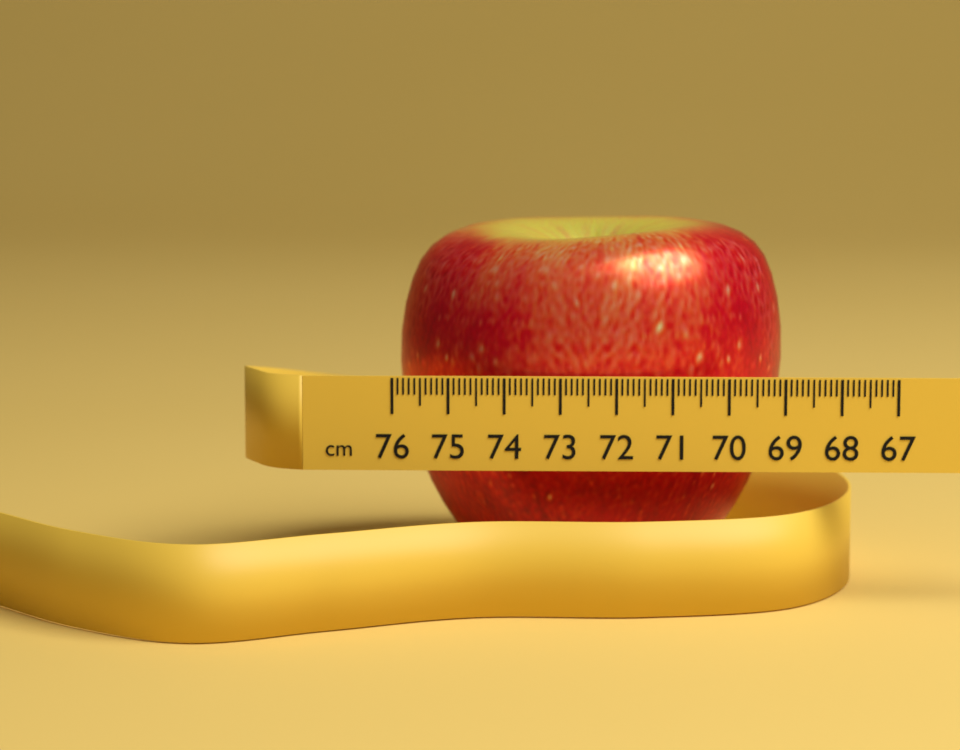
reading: 68.9 cm
